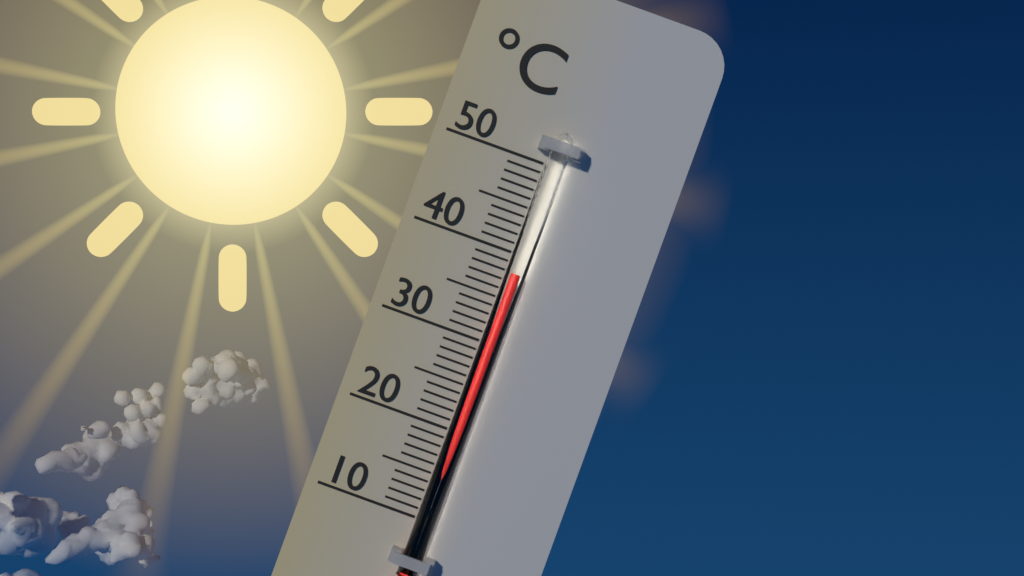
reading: 38 °C
